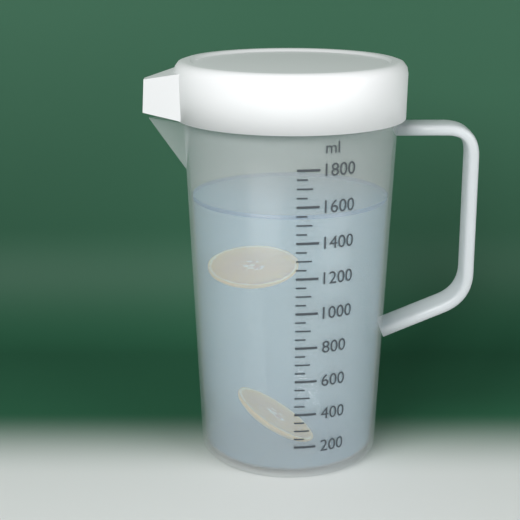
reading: 1550 ml
